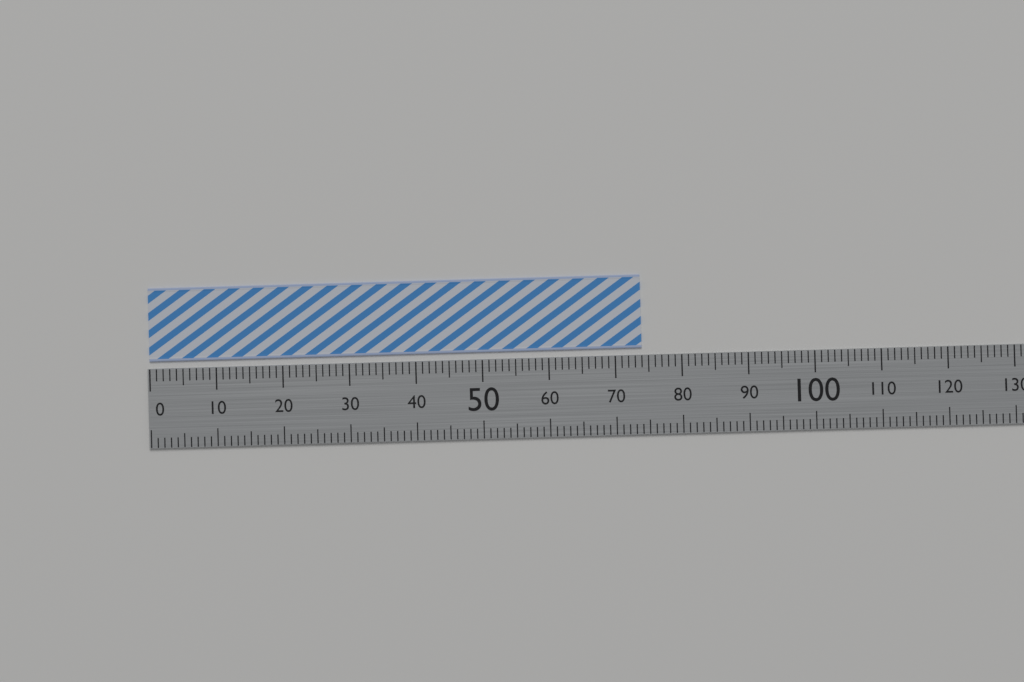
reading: 74 (no unit)
